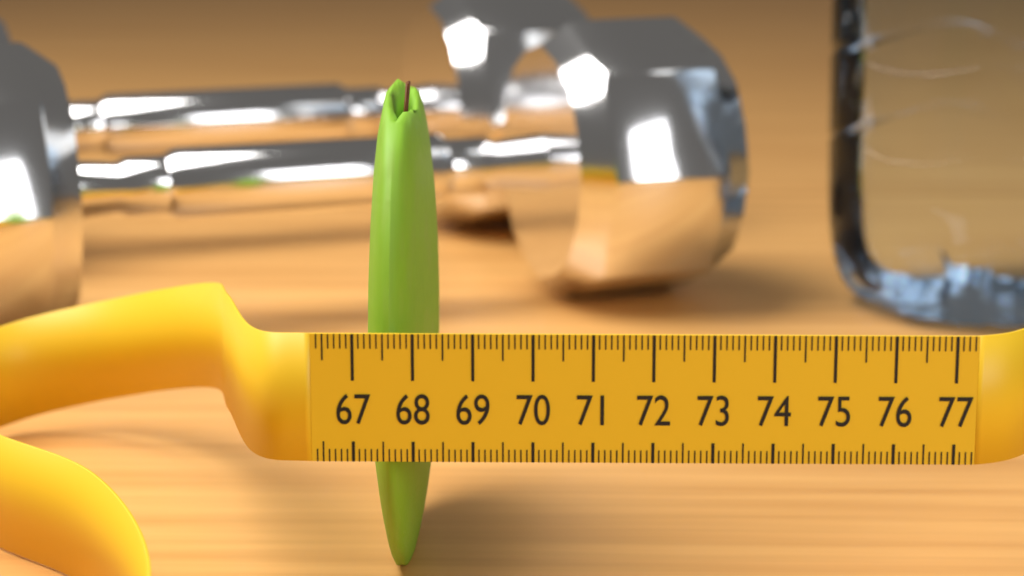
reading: 68.2 (no unit)
